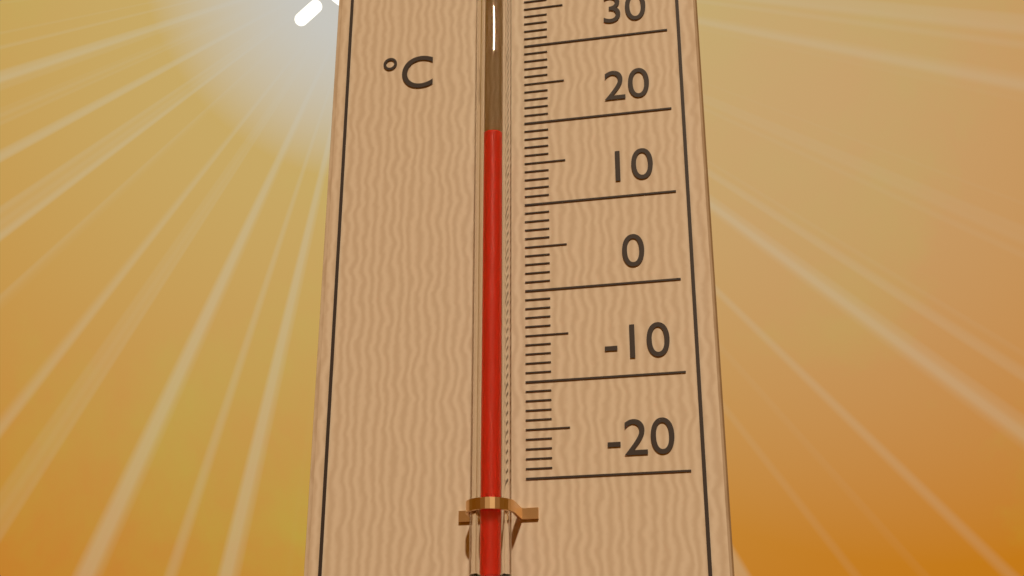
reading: 17 °C
